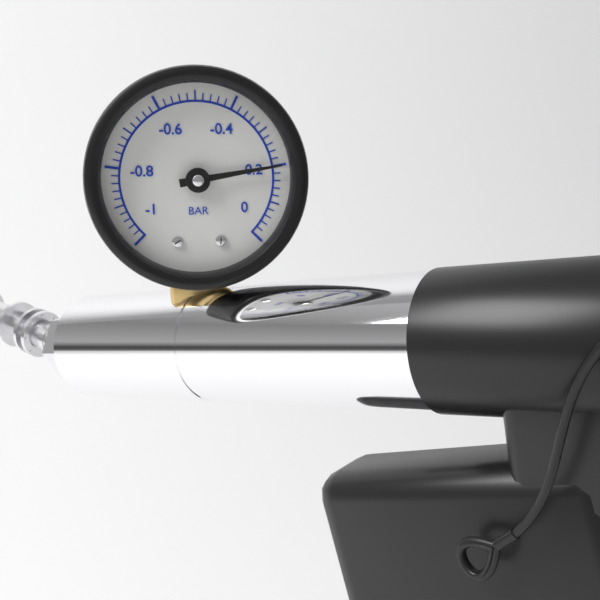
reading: -0.20 bar
